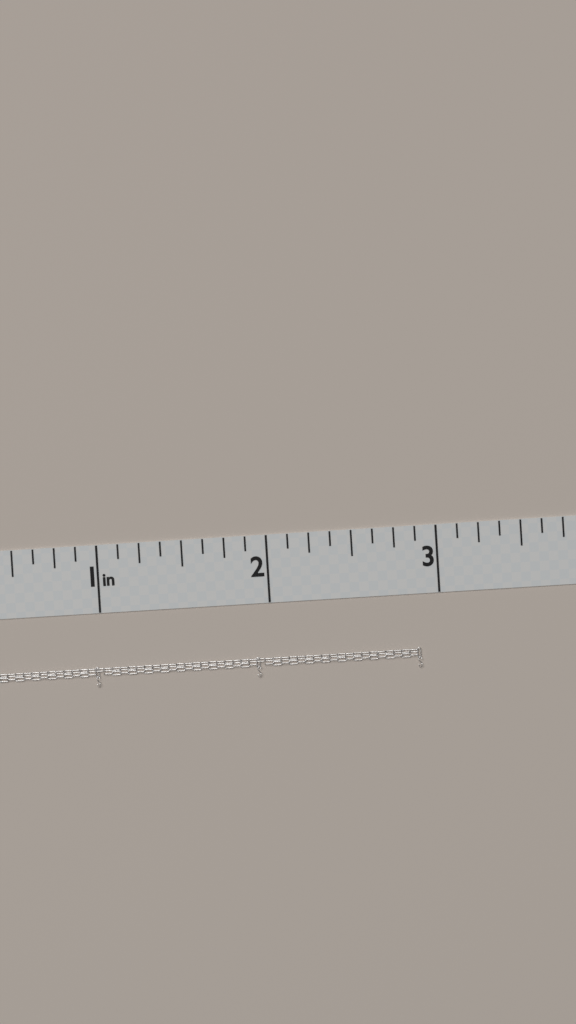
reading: 2.875 in
